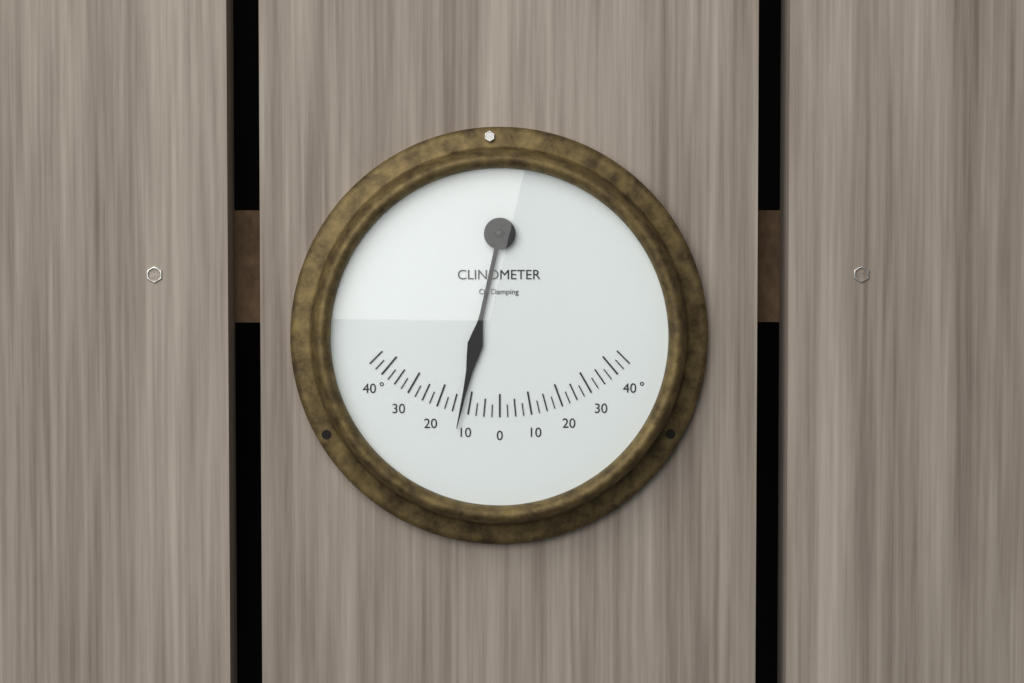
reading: -12.5 °
